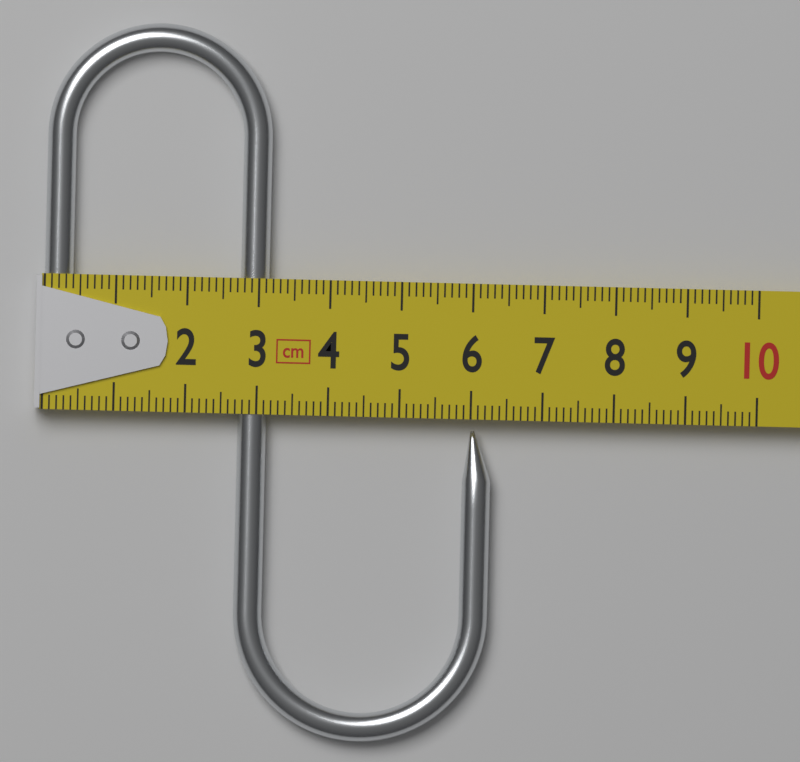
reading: 6.3 cm
